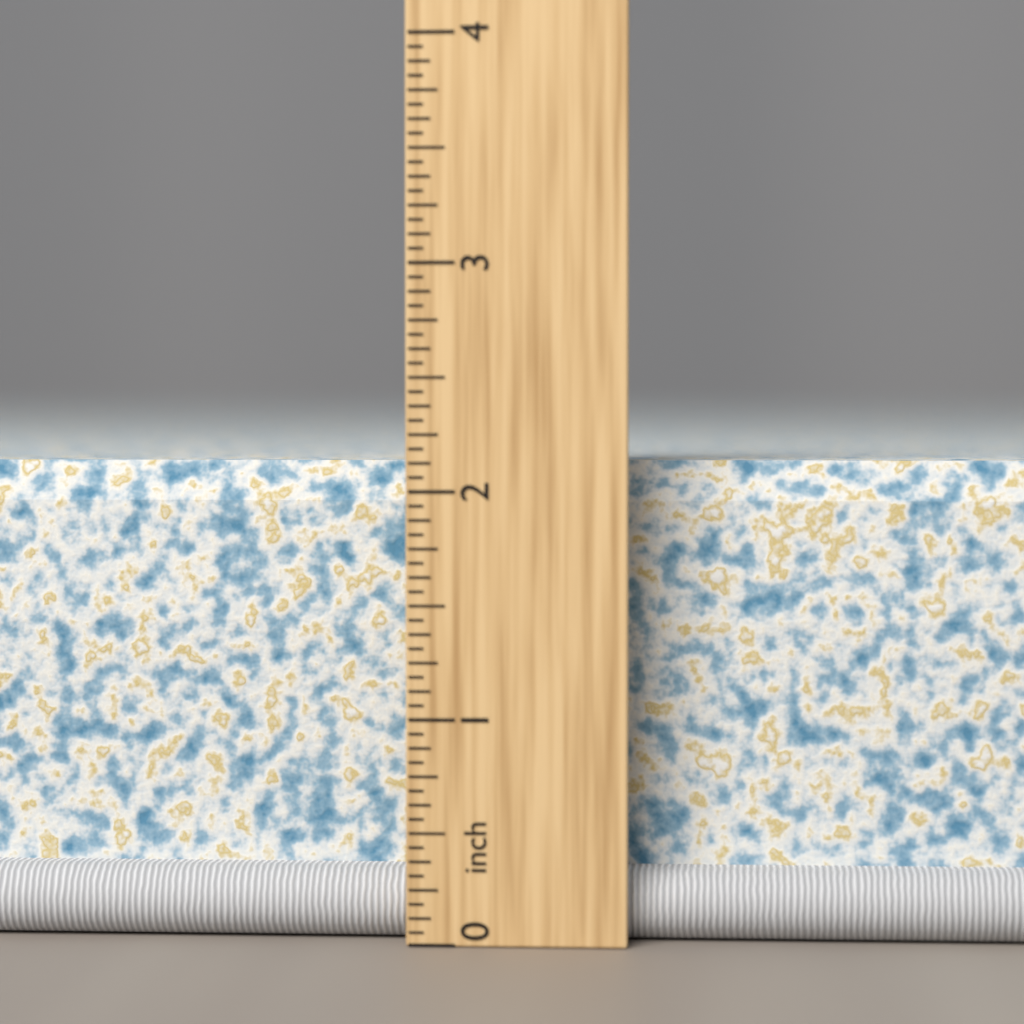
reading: 2.1250 inch
